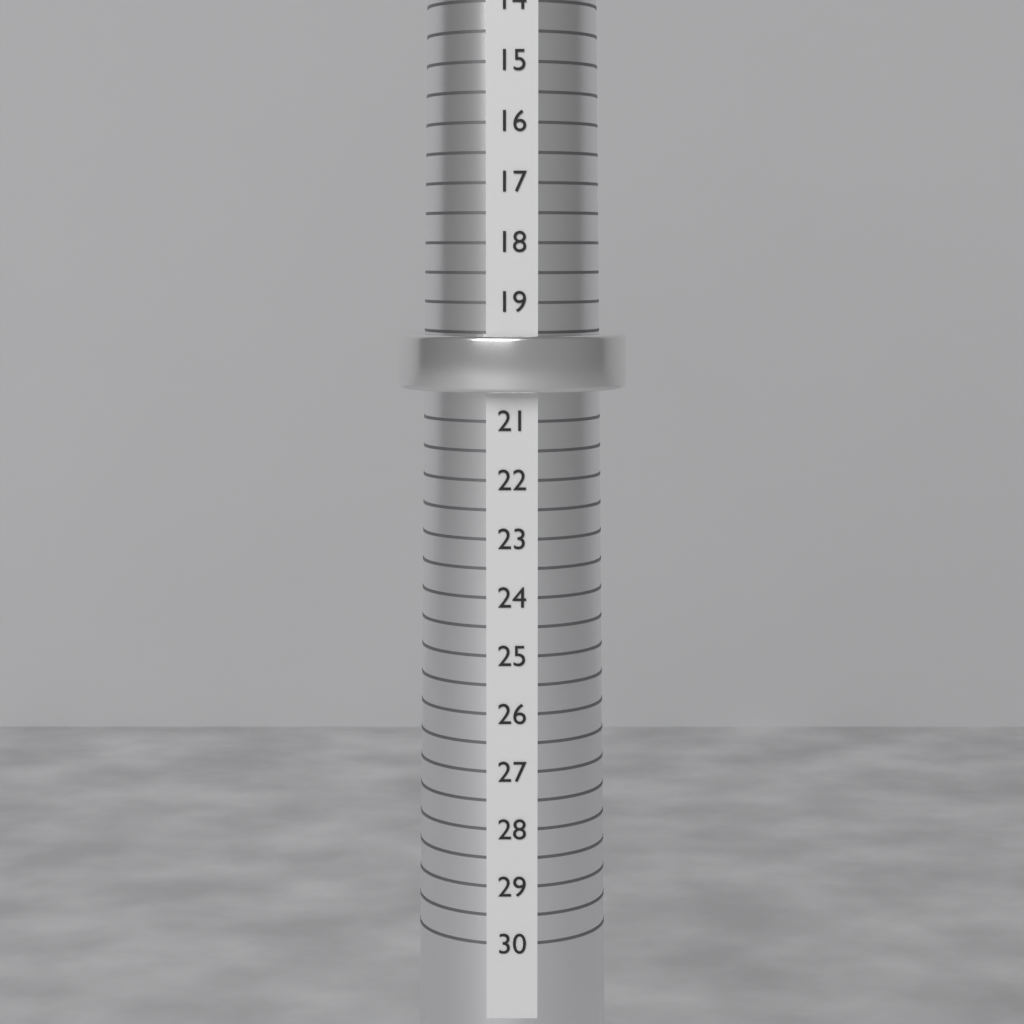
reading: 20.5 (no unit)
